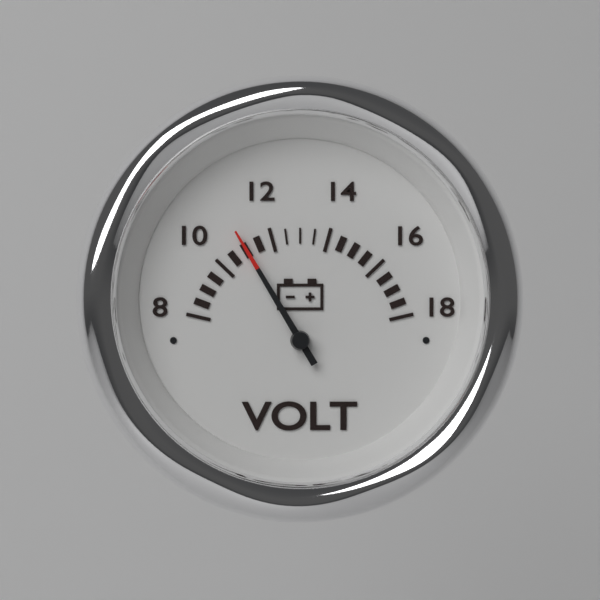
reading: 11.0 V
